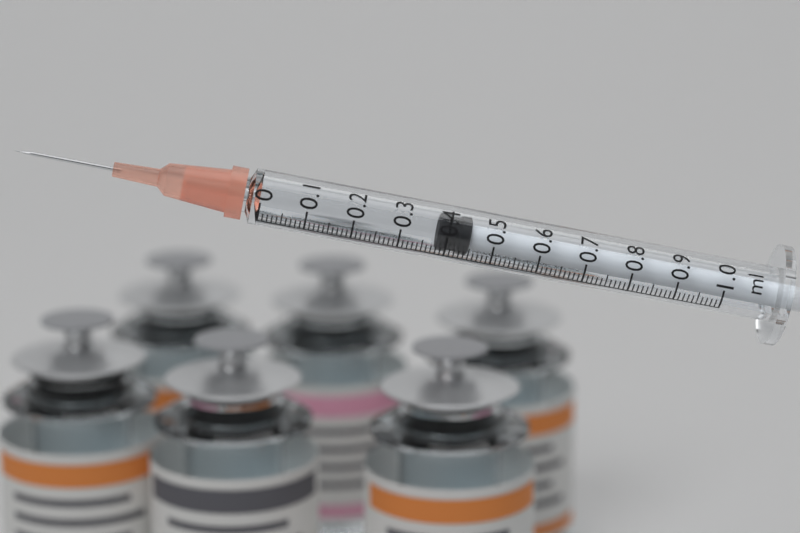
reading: 0.38 ml
